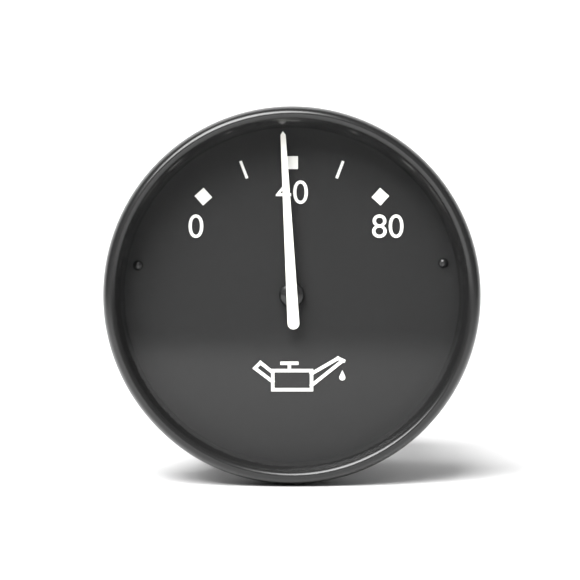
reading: 37 (no unit)
